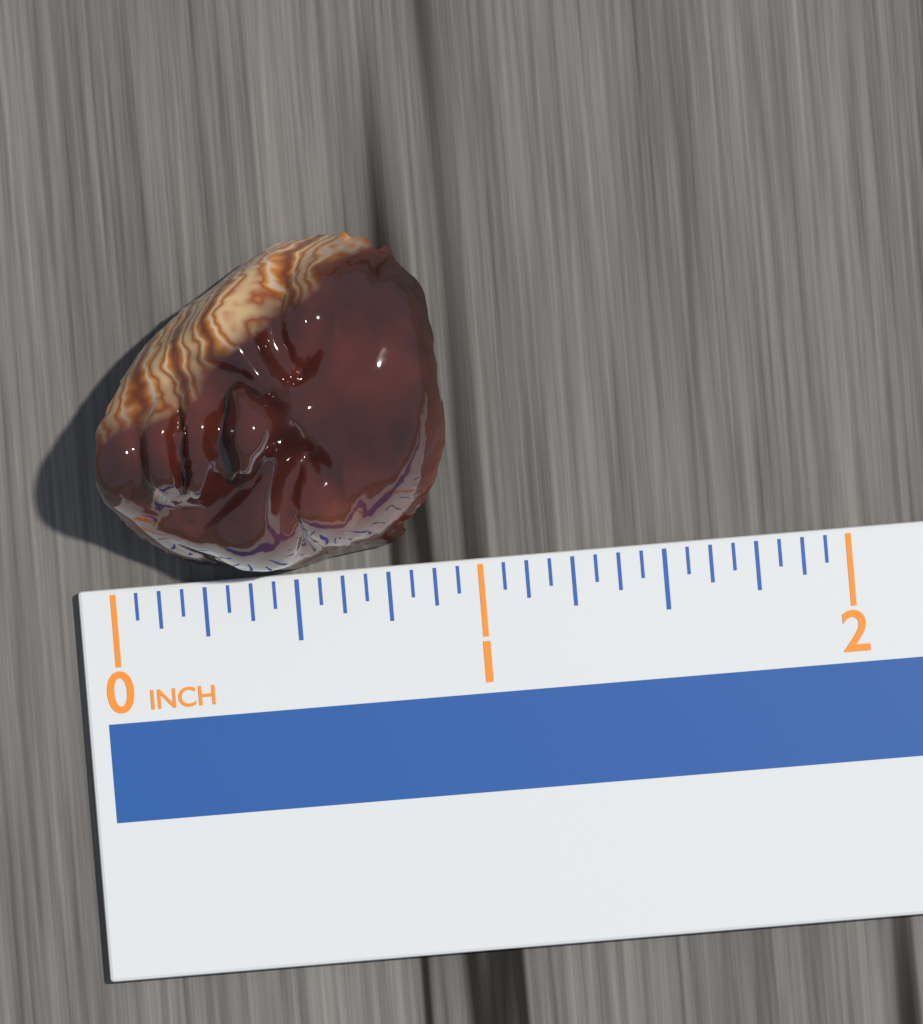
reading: 0.9375 in
